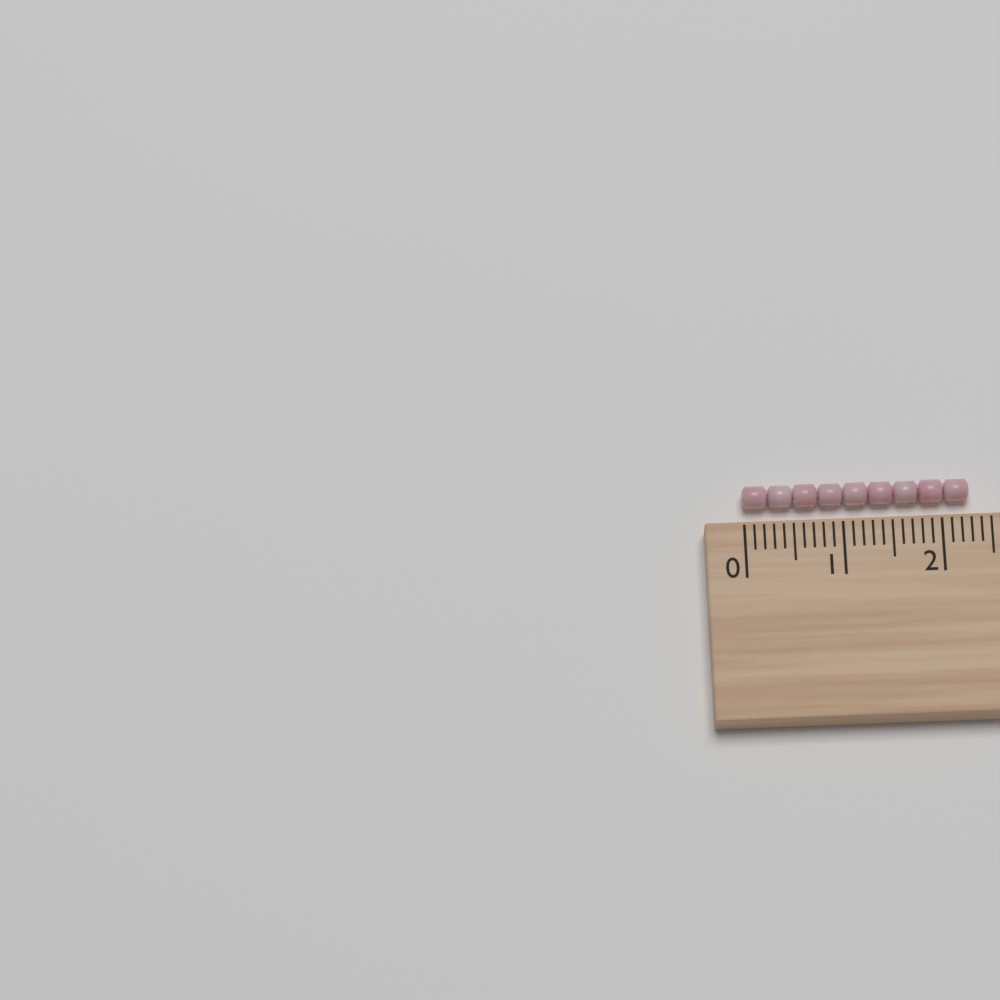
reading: 2.3 cm
